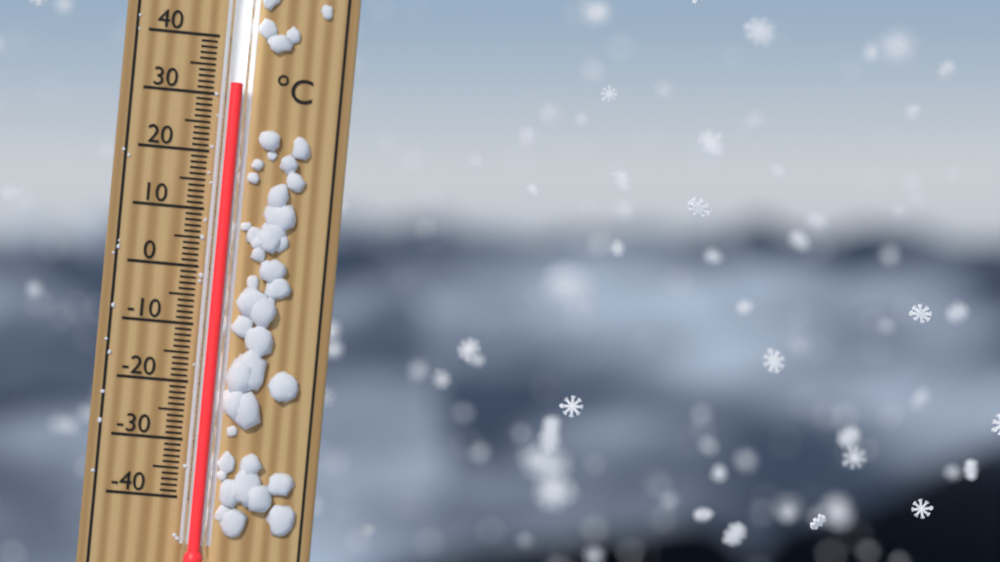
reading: 32 °C
